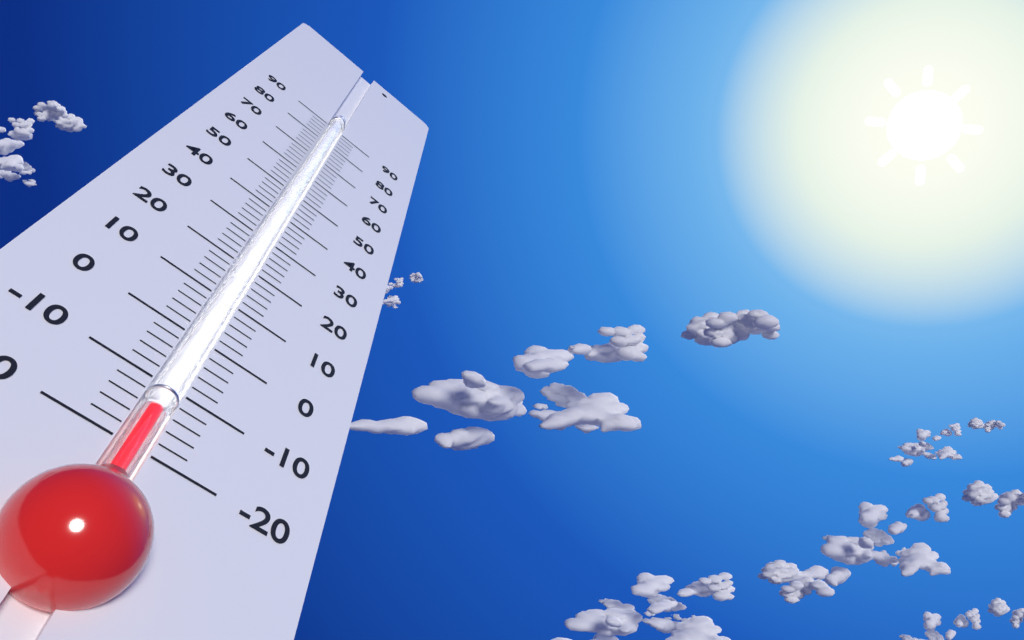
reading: -14 (no unit)
